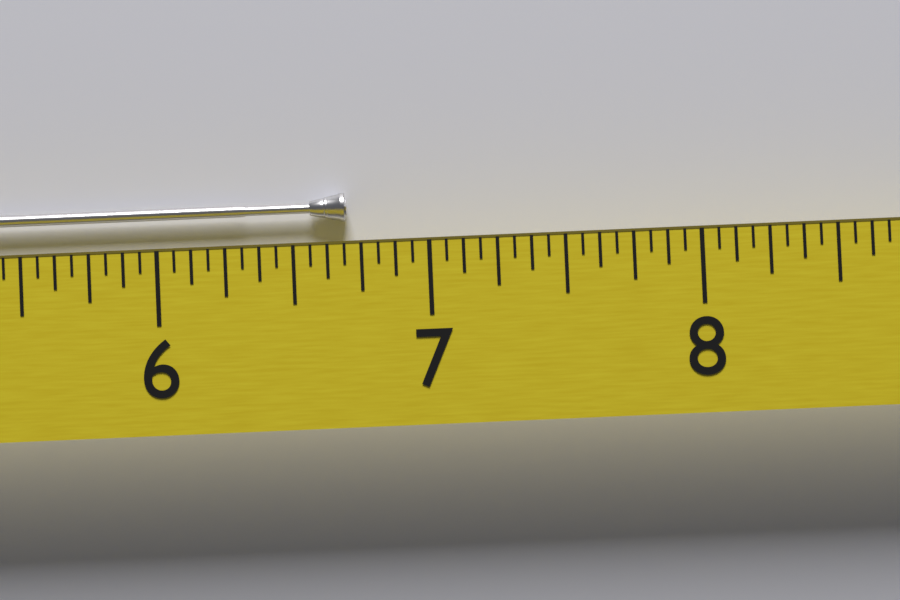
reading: 6.6875 (no unit)
